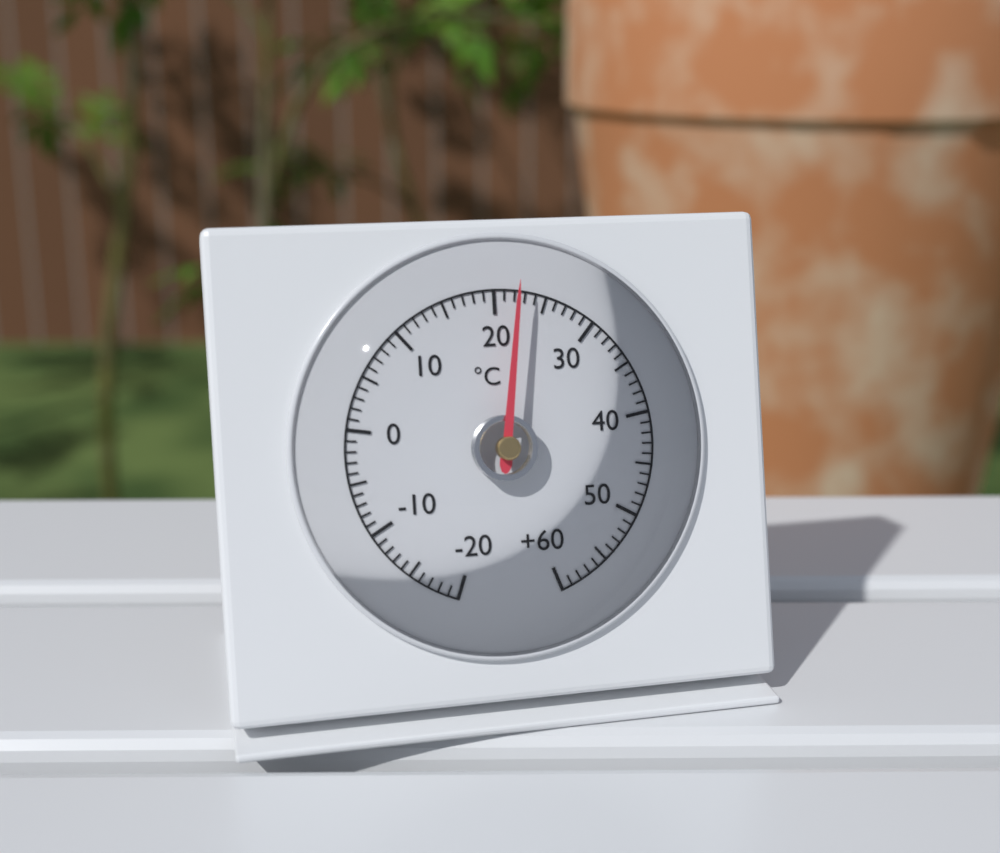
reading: 22 °C
